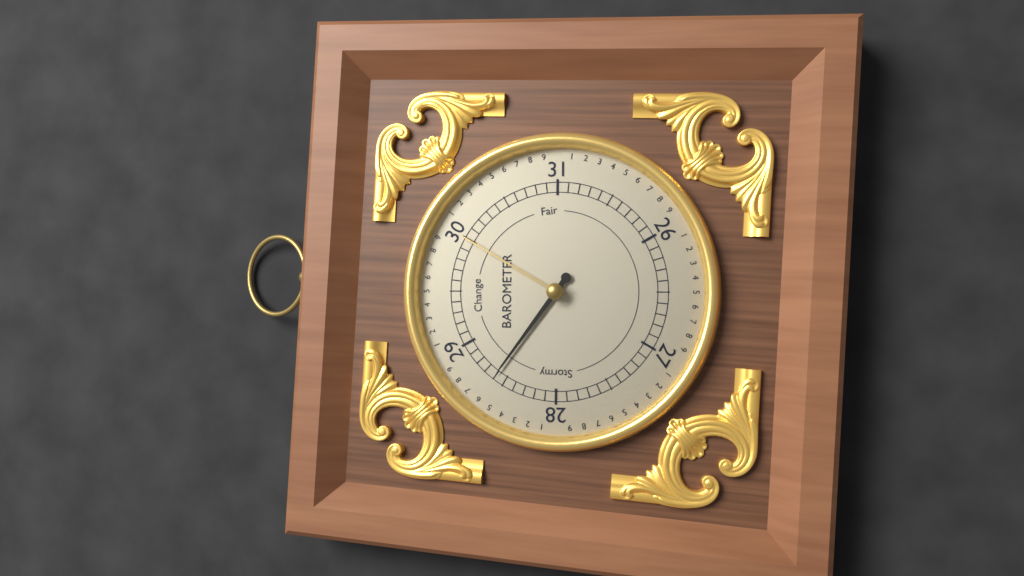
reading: 28.6 (no unit)
